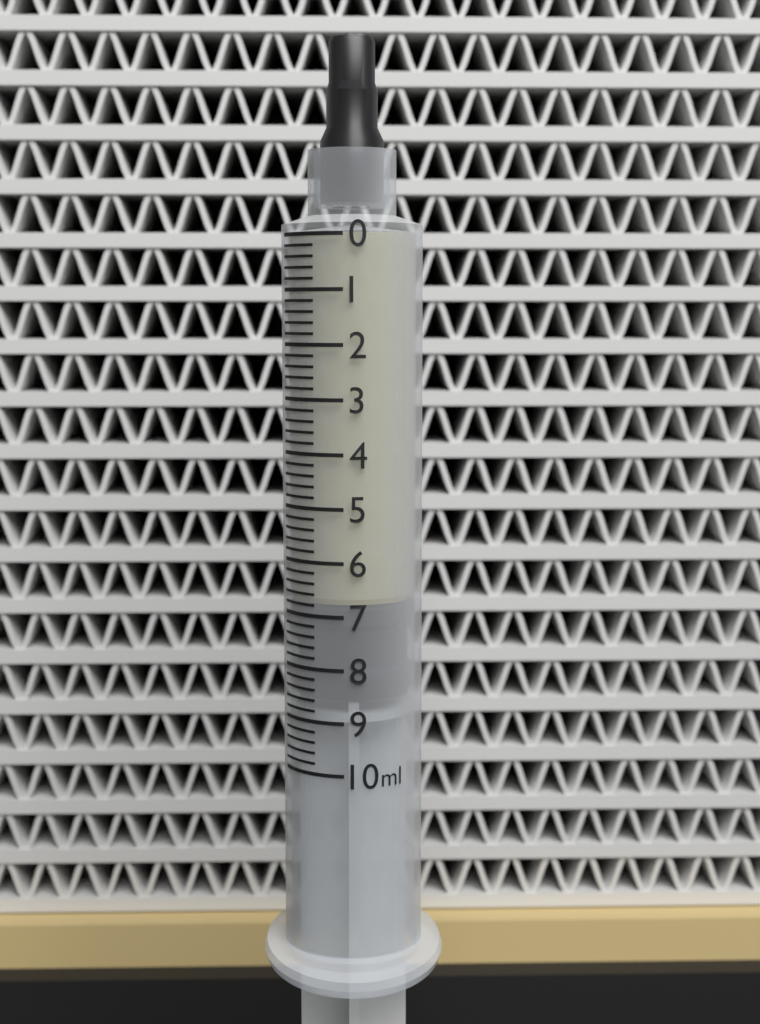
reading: 6.8 ml
